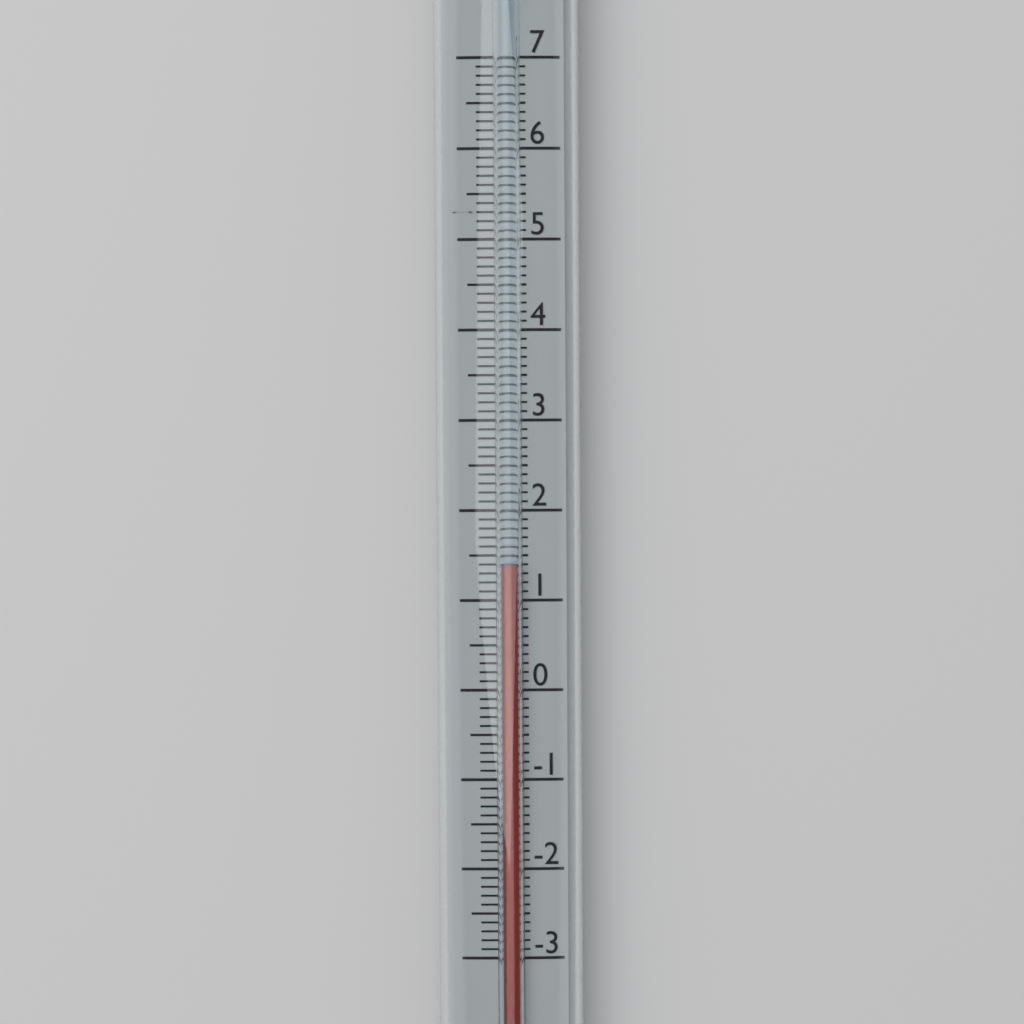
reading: 1.4 (no unit)
